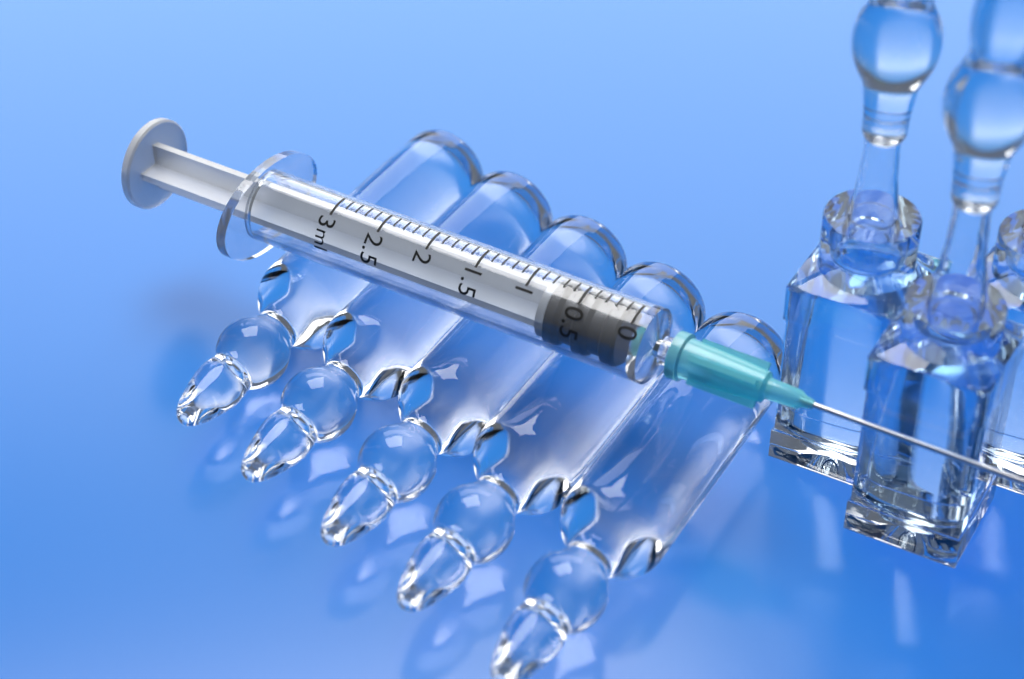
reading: 0.1 ml
